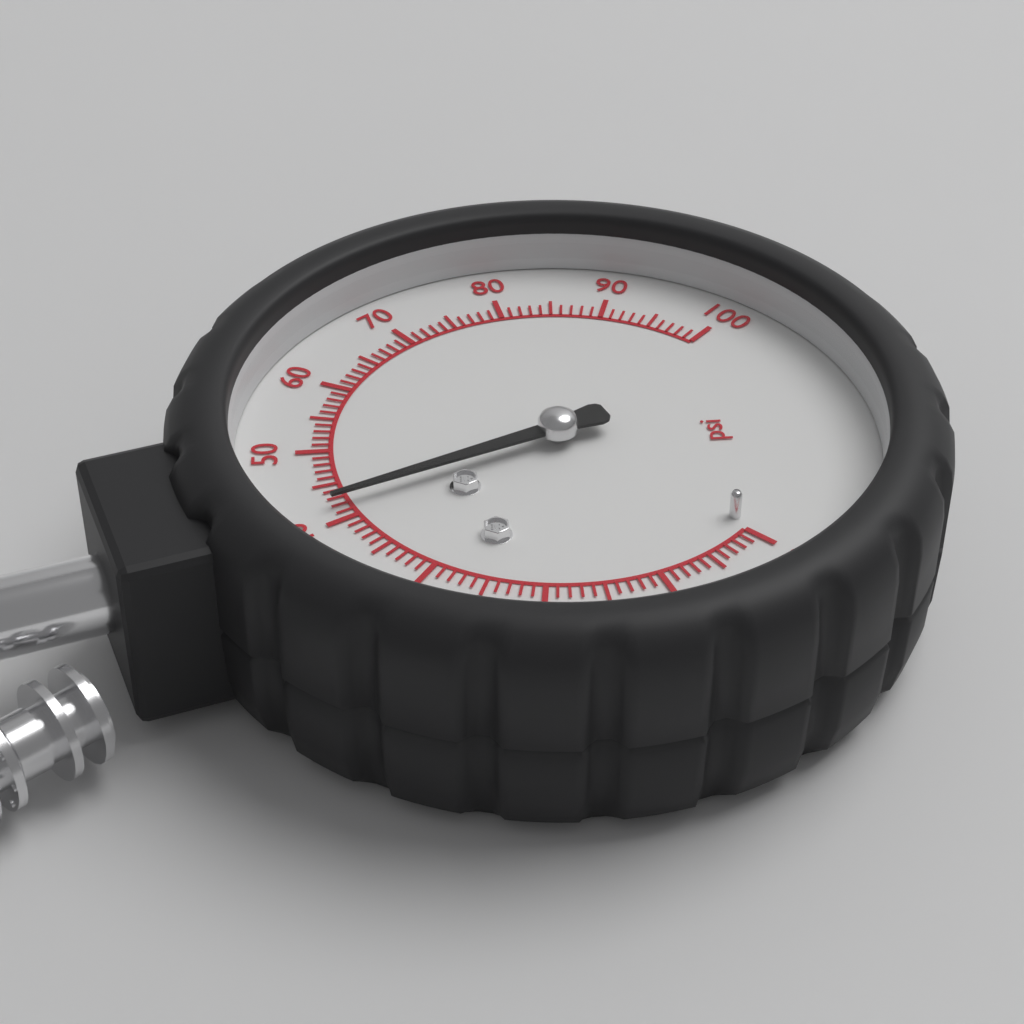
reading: 42 psi
